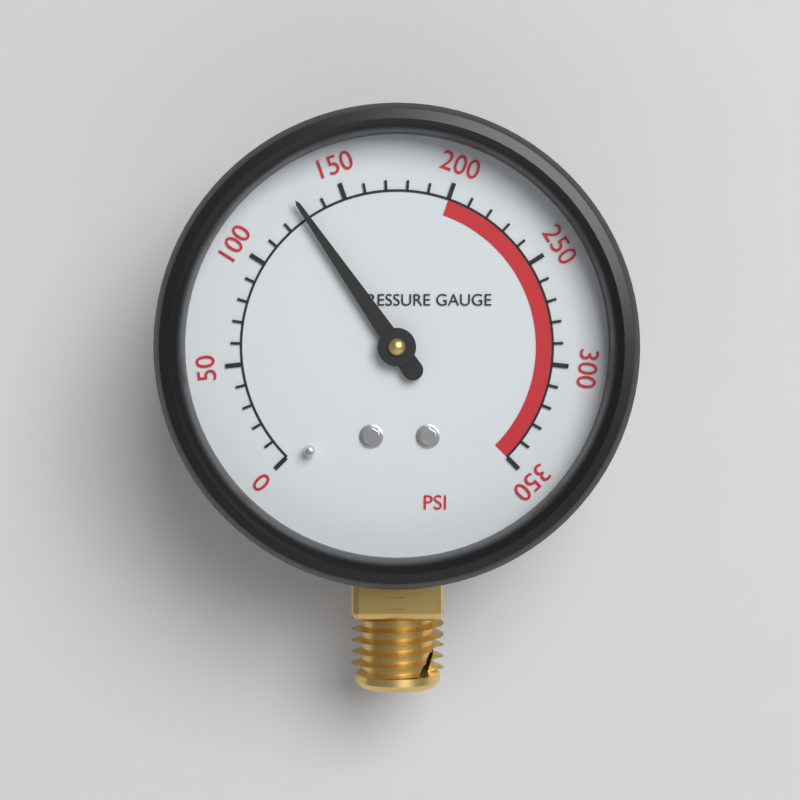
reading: 130 psi
